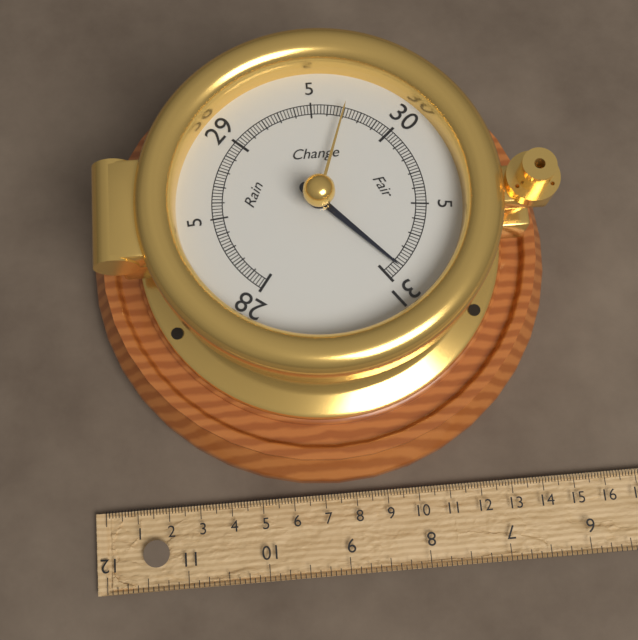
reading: 30.92 inHg
